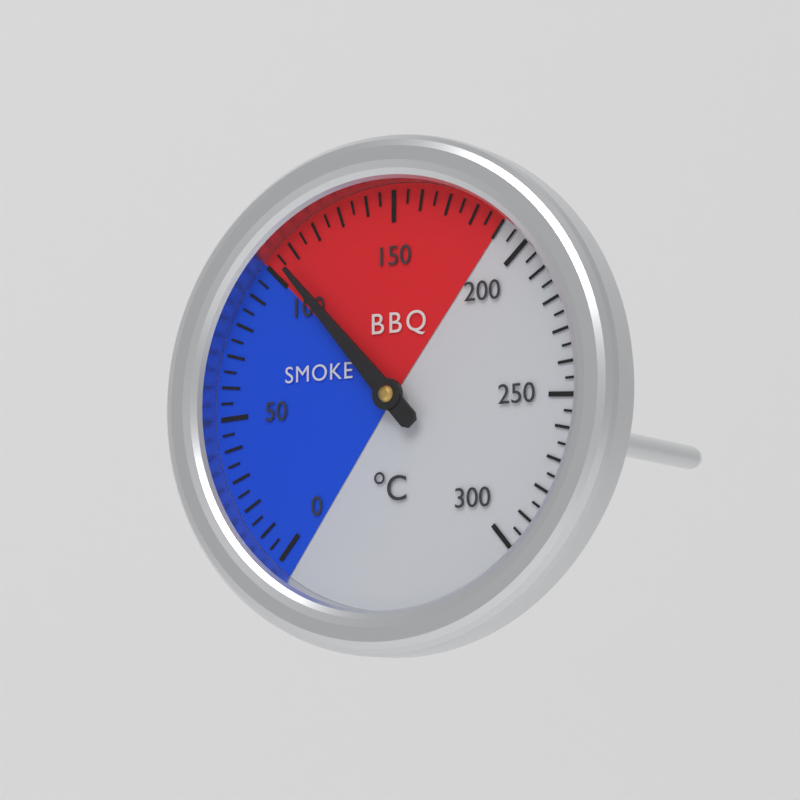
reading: 105 °C
